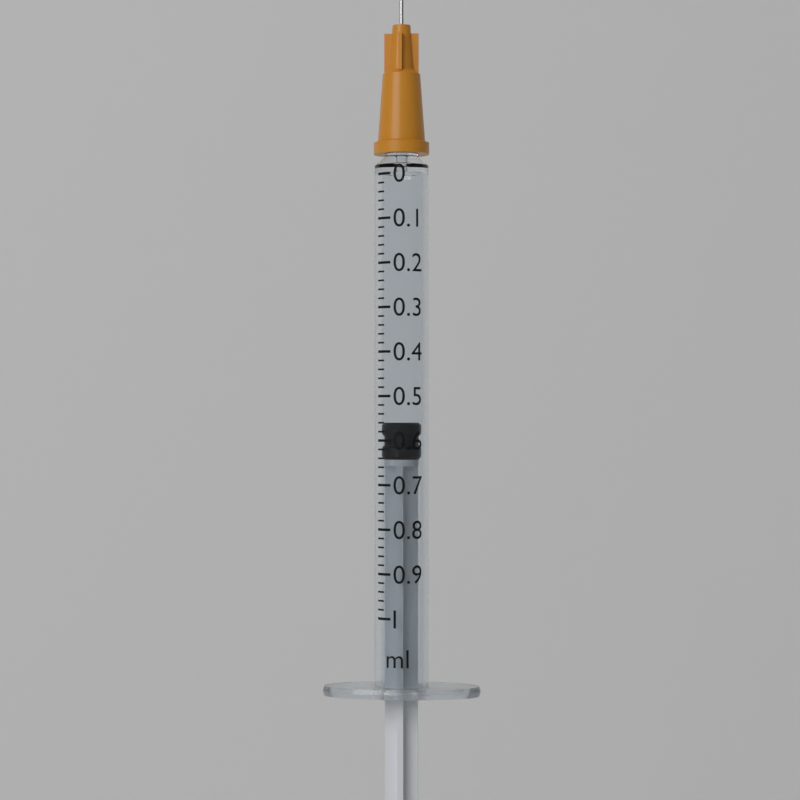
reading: 0.56 ml
